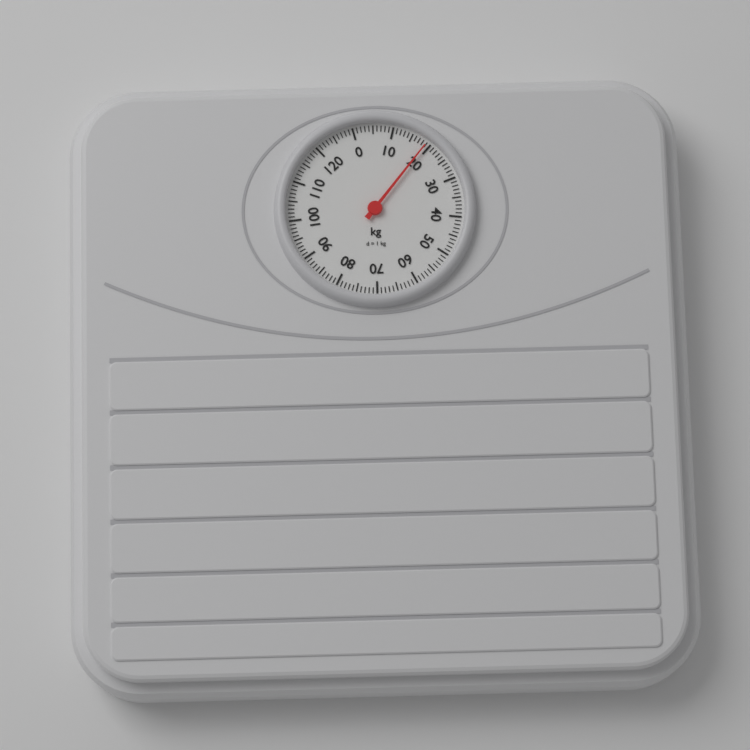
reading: 19 kg
